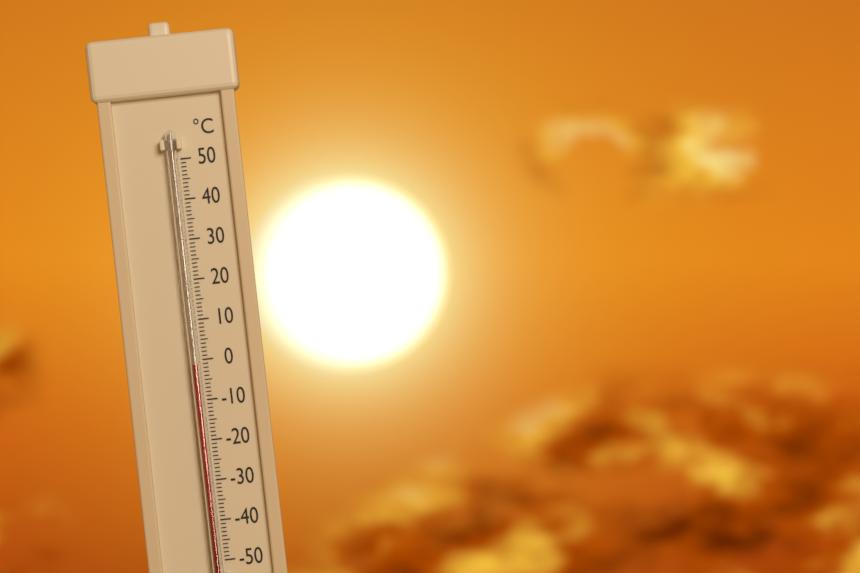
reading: -1 °C
